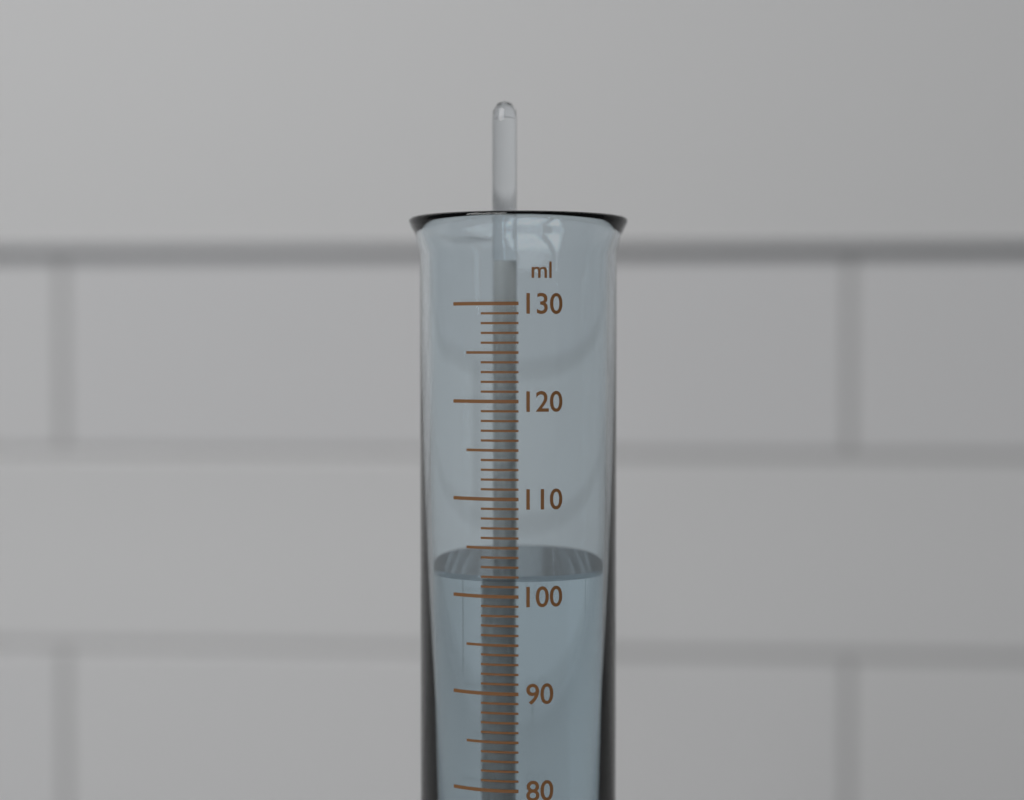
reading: 102 ml
